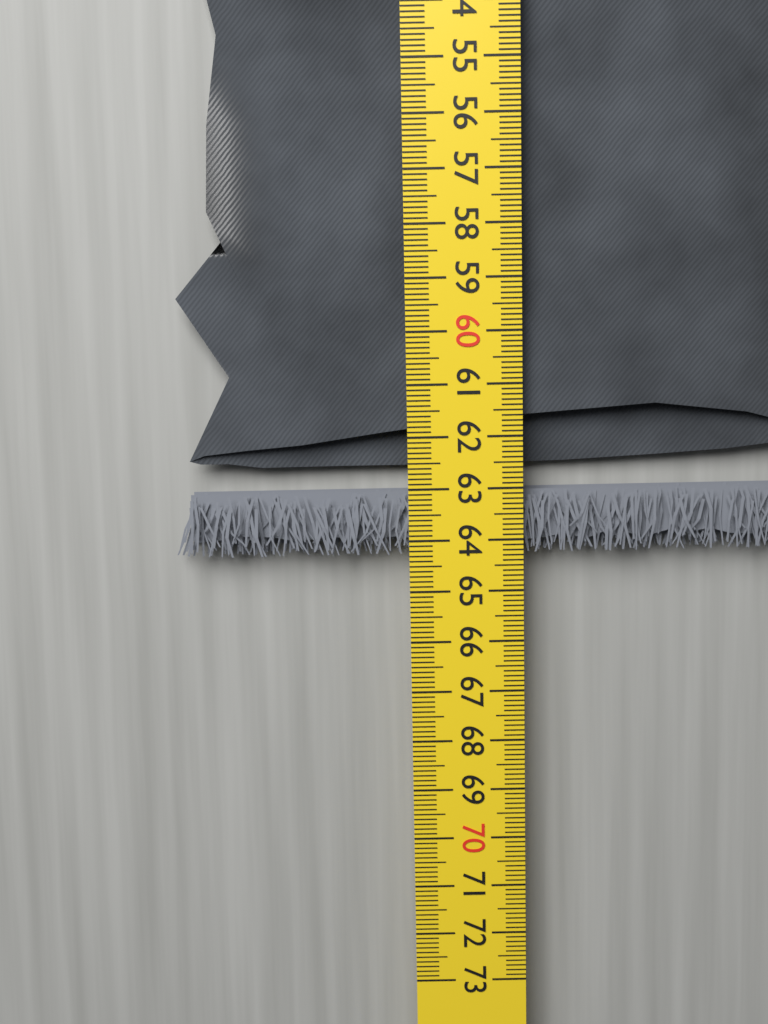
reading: 64.3 cm
